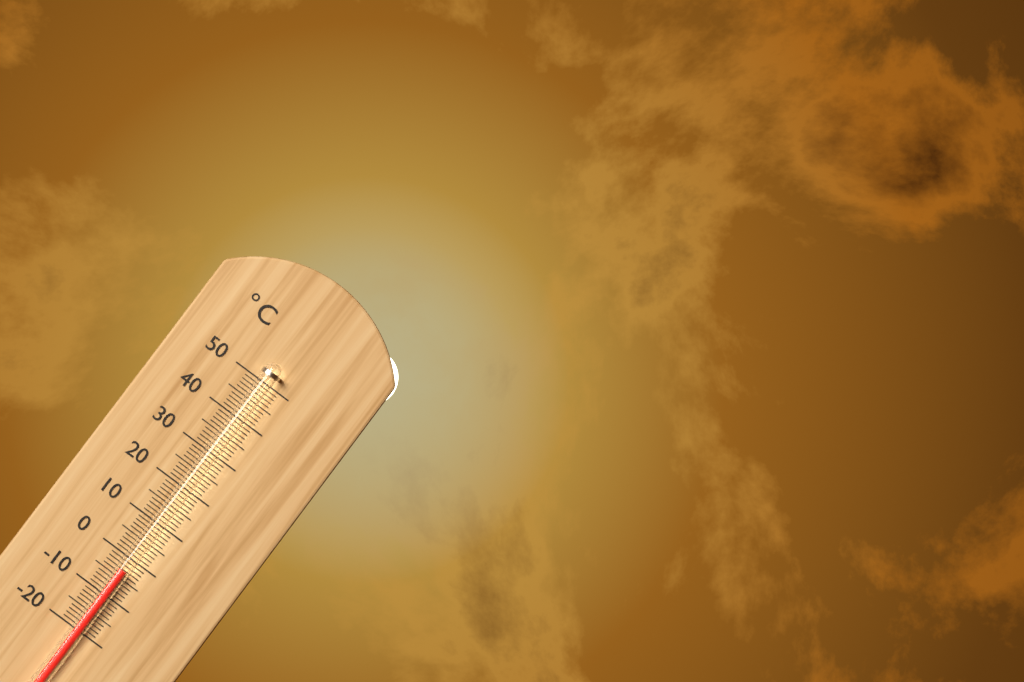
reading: -3 °C
